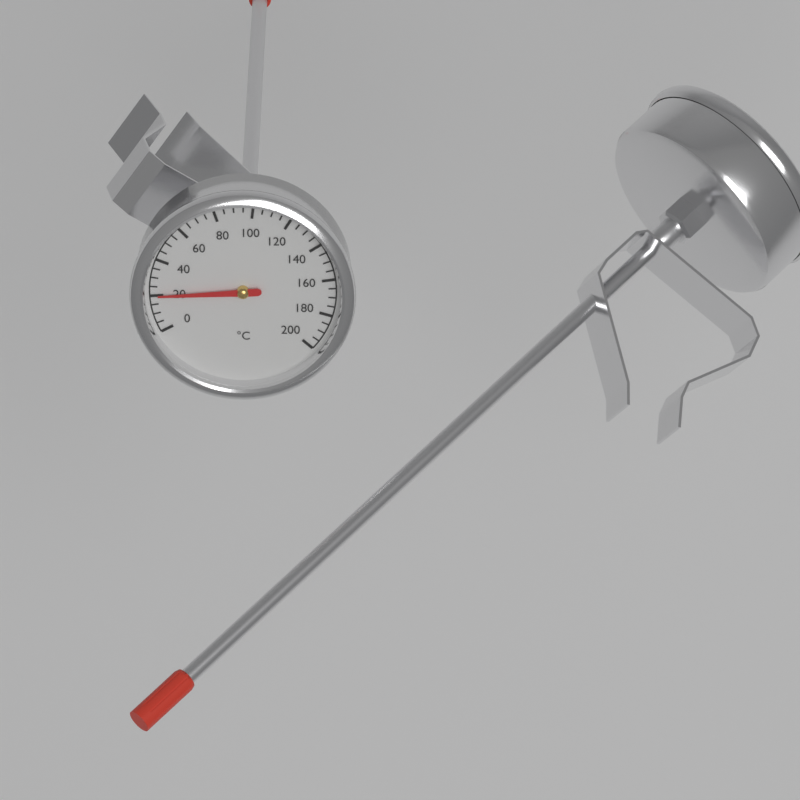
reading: 20 °C
